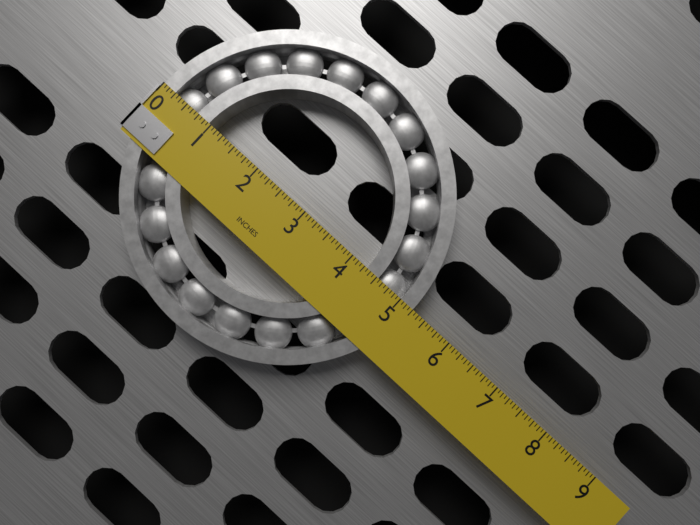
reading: 5.2500 in
